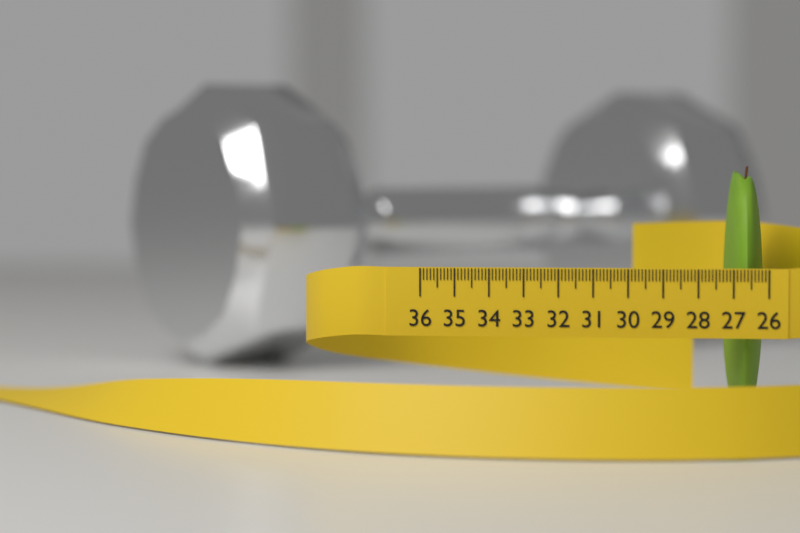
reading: 27.2 (no unit)
